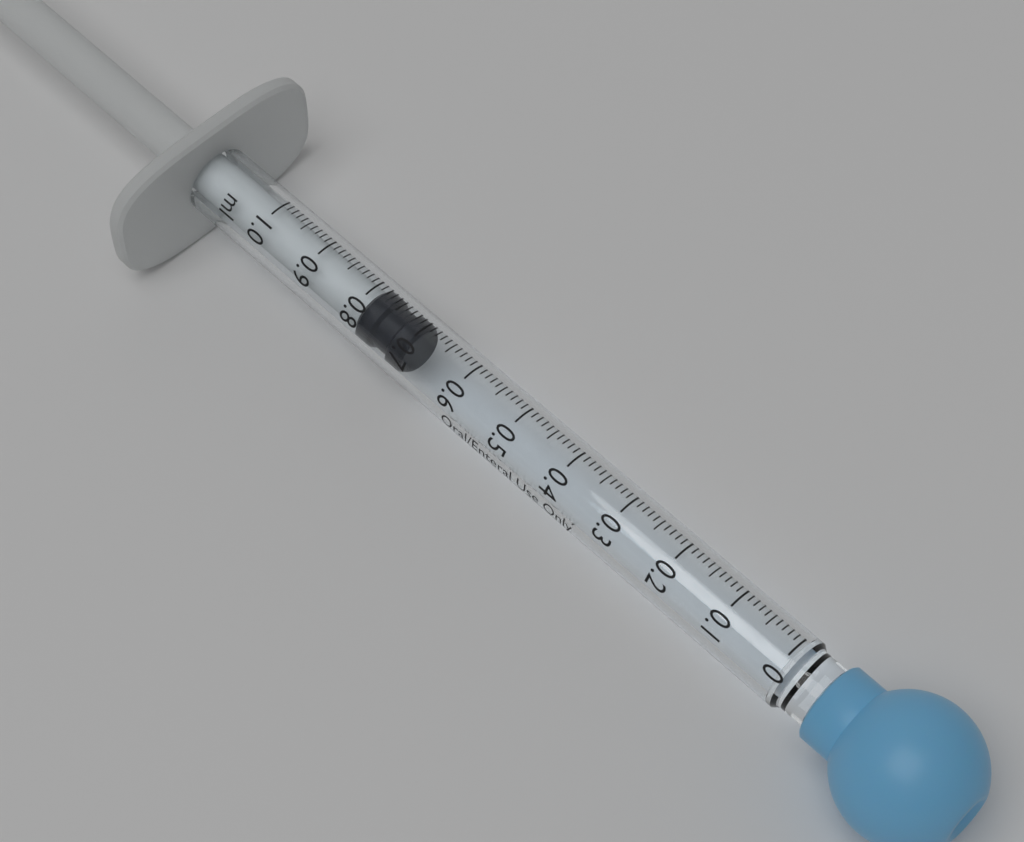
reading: 0.70 ml
